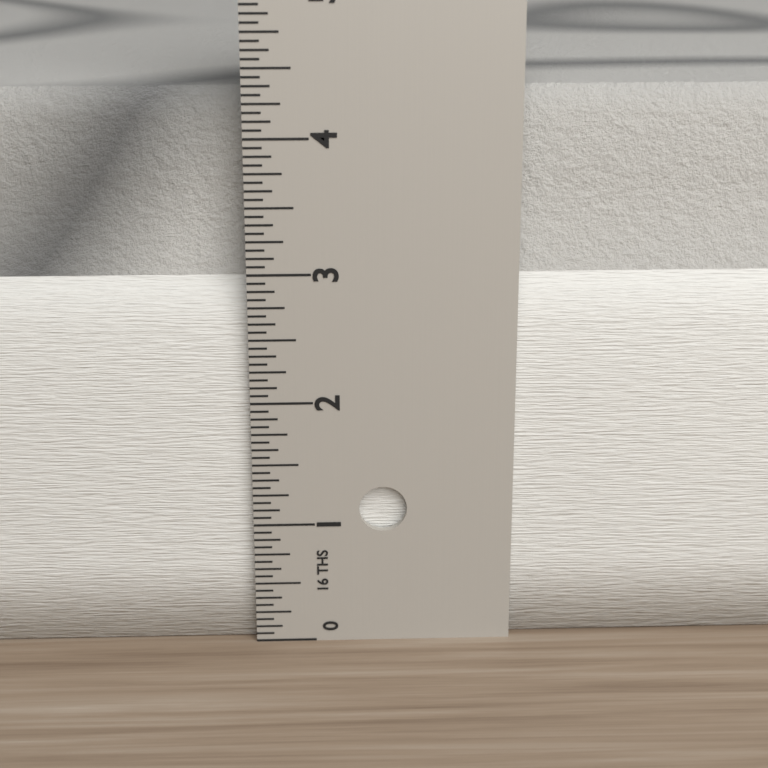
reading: 4.3125 in
